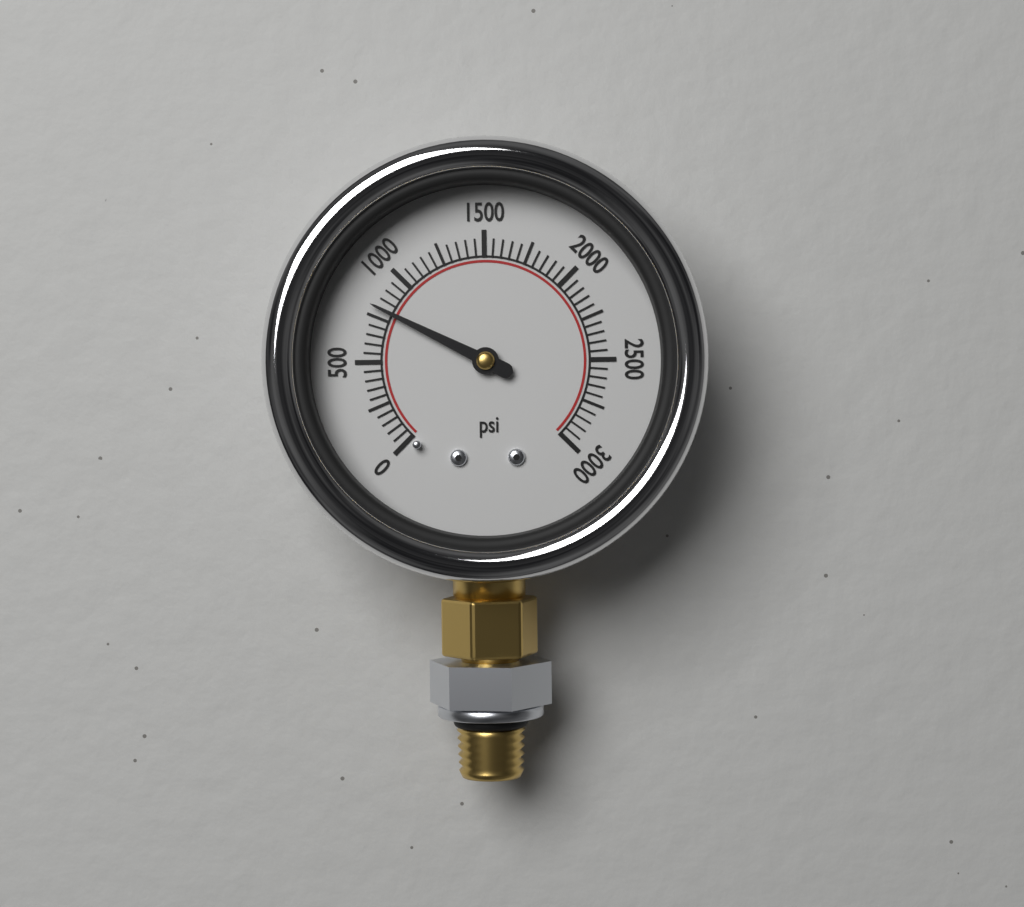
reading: 800 psi
